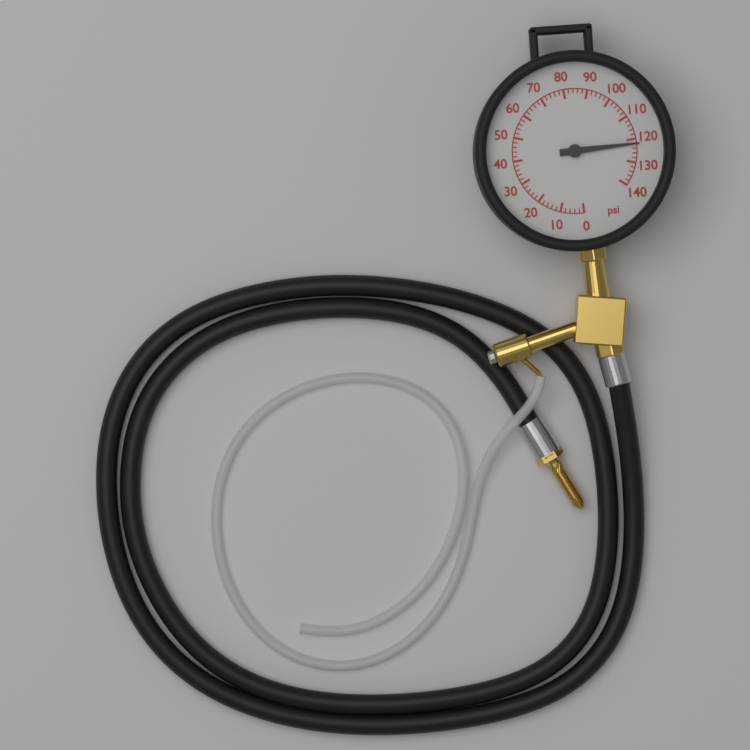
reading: 122 psi
